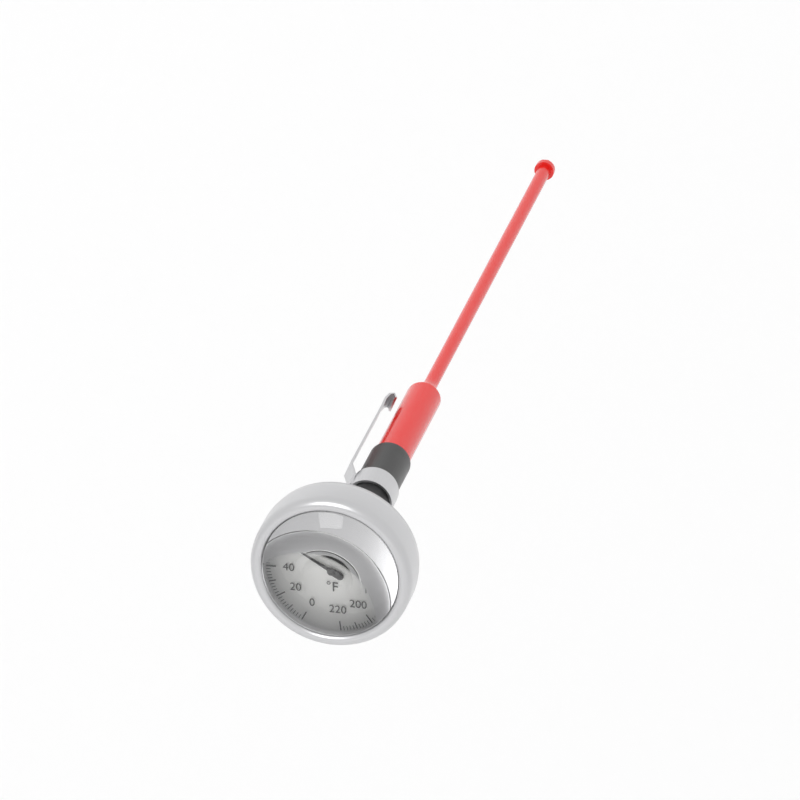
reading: 62 °F
